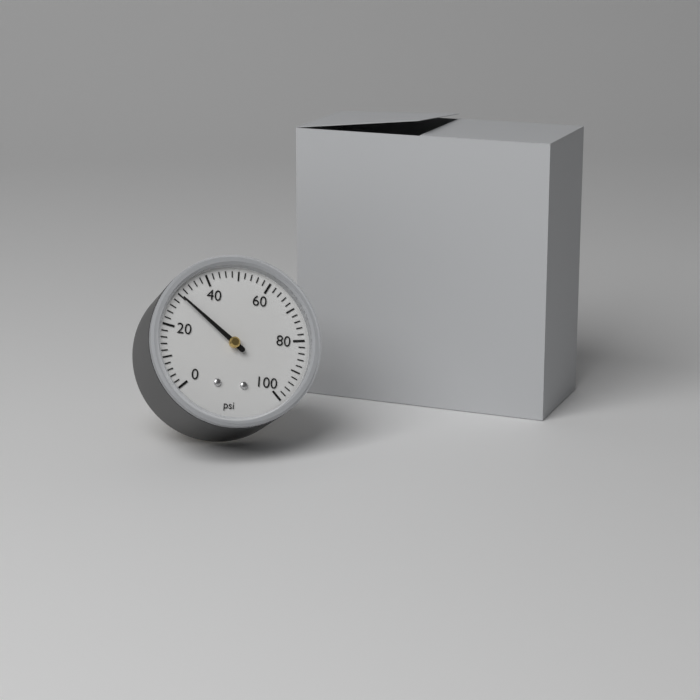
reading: 30 psi
